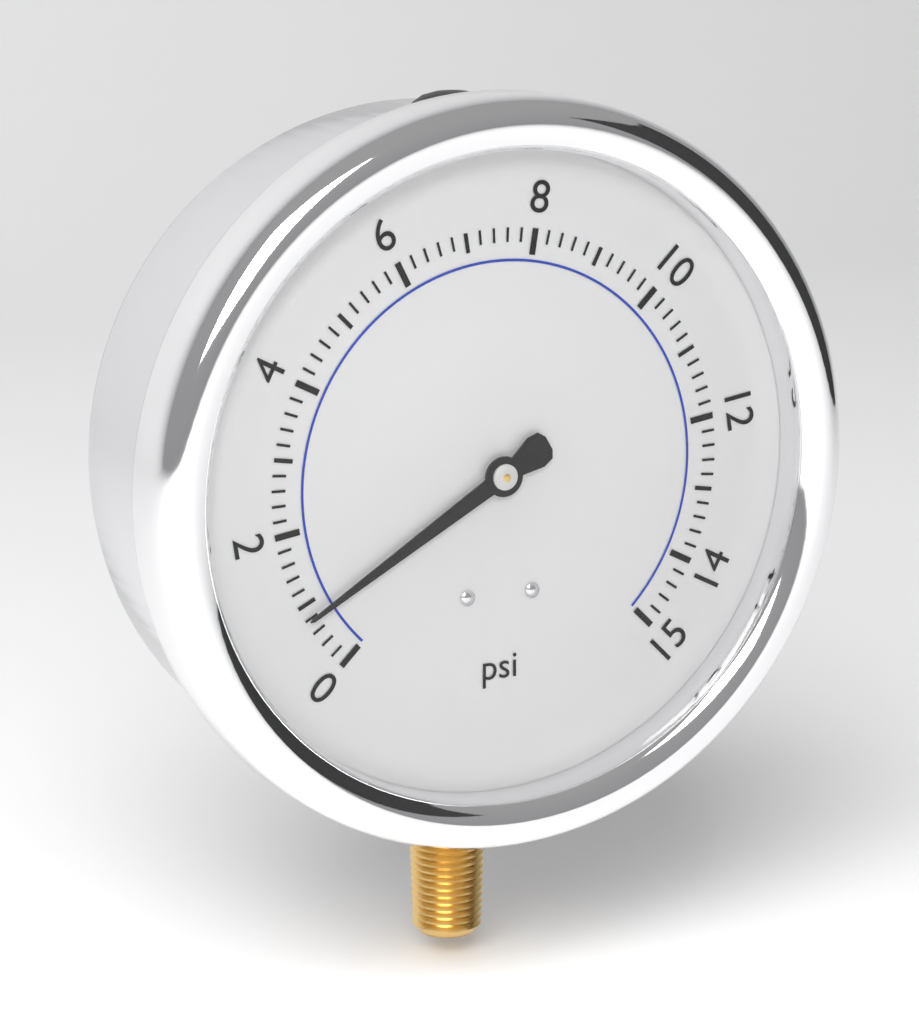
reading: 0.8 psi
